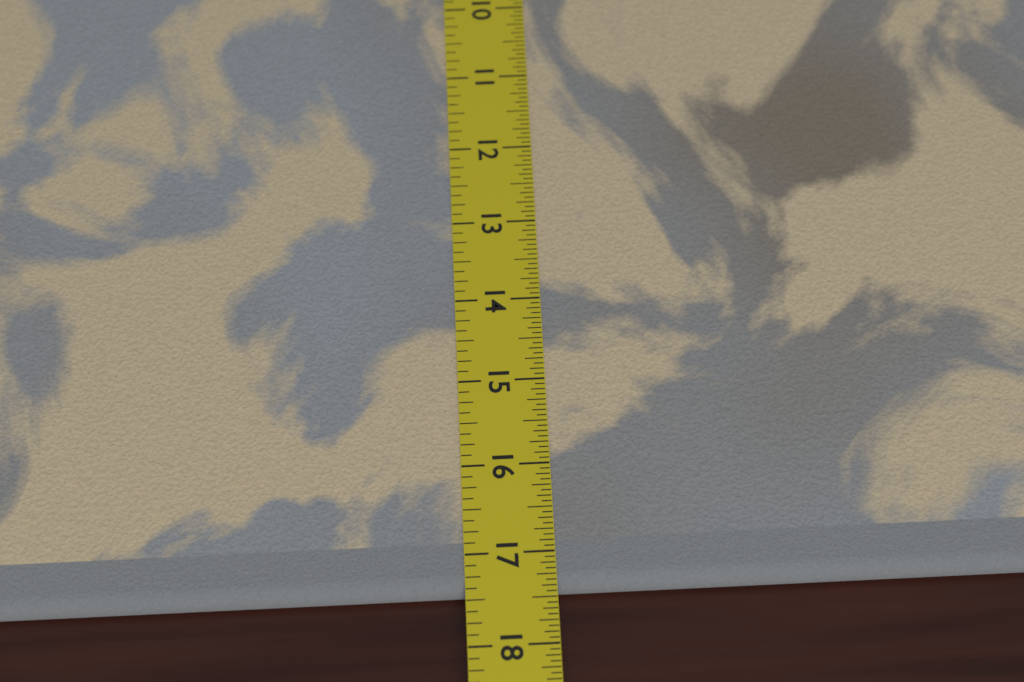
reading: 17.4375 in
